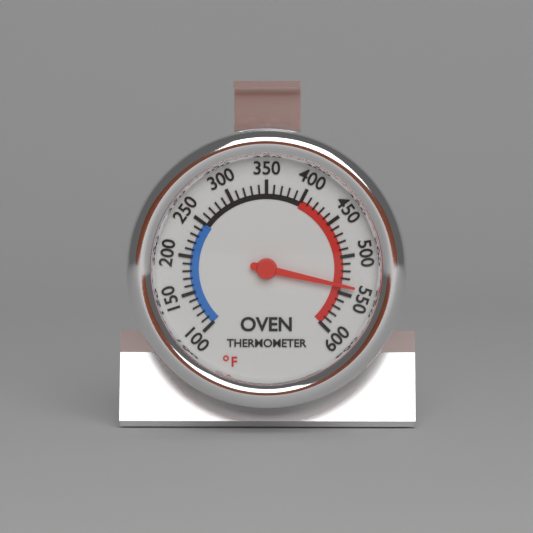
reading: 540 °F
